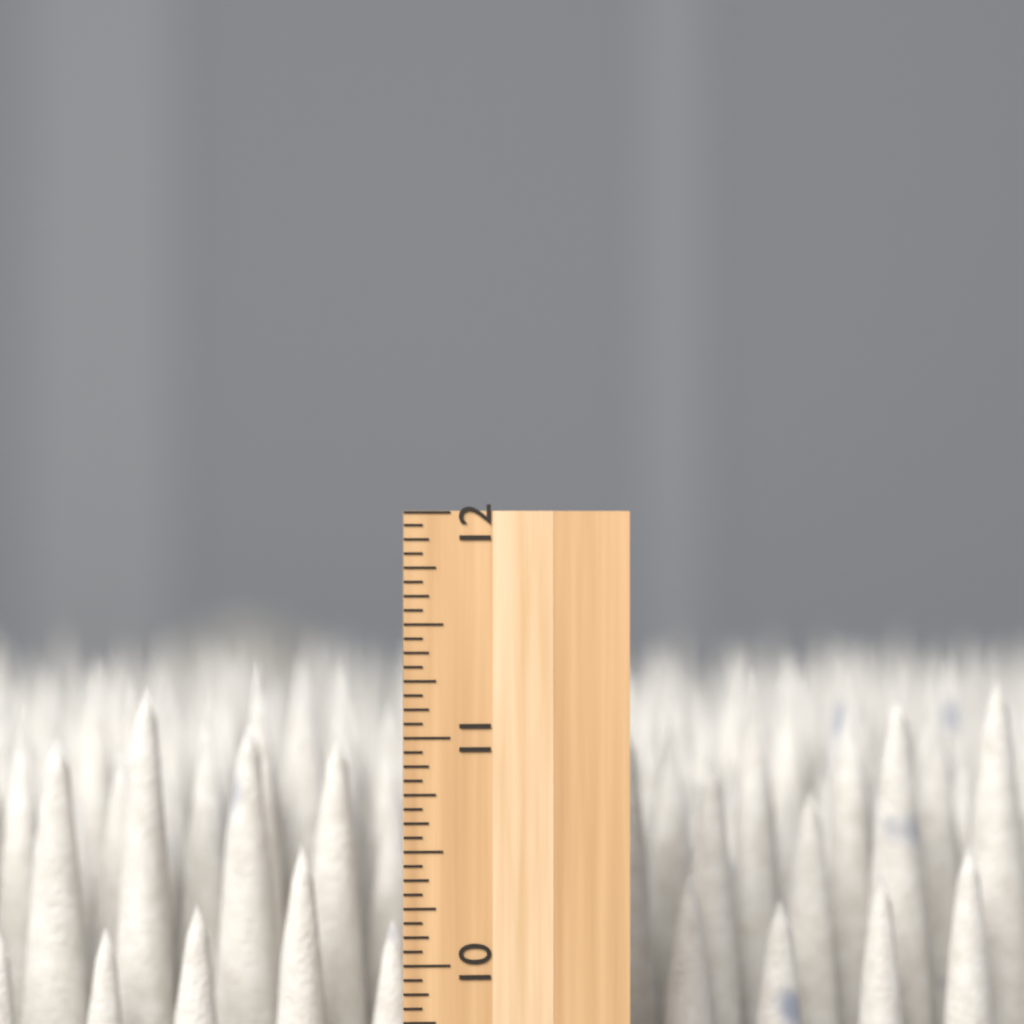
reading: 11.3125 inch
